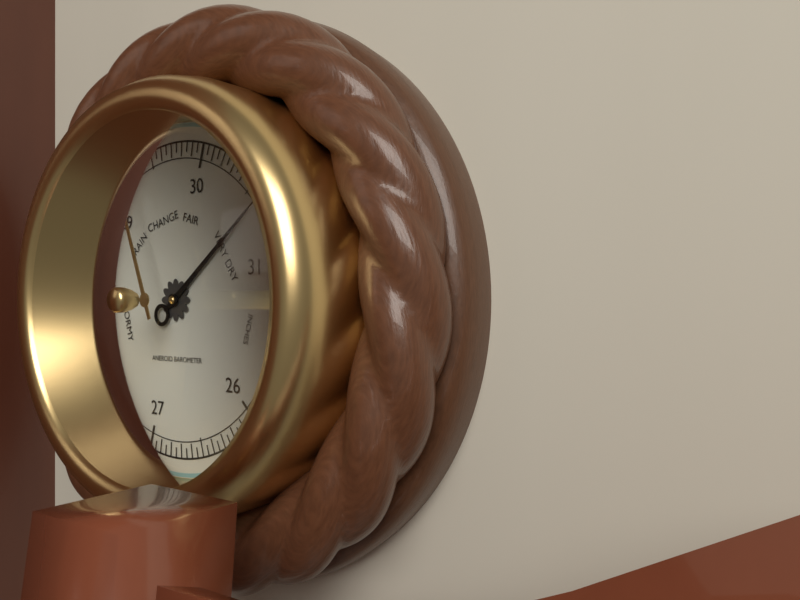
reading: 30.60 inHg
